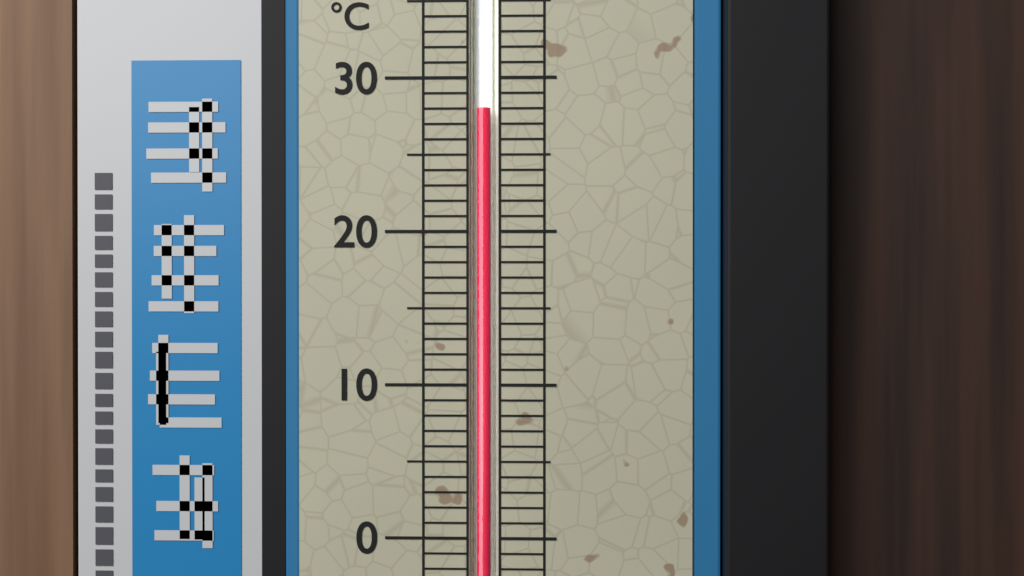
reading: 28 °C
